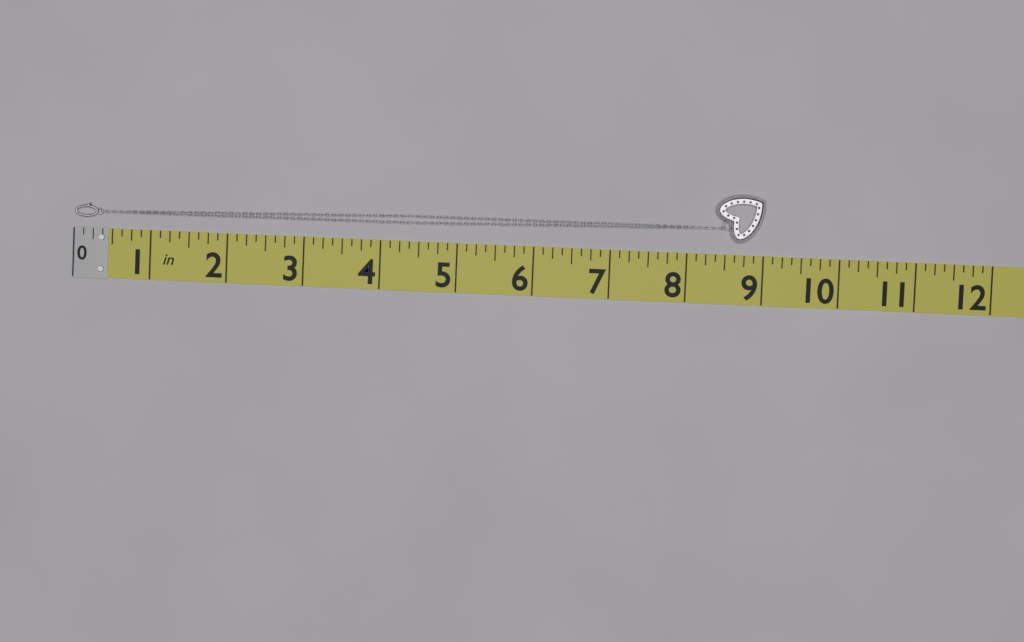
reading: 9.000 in
